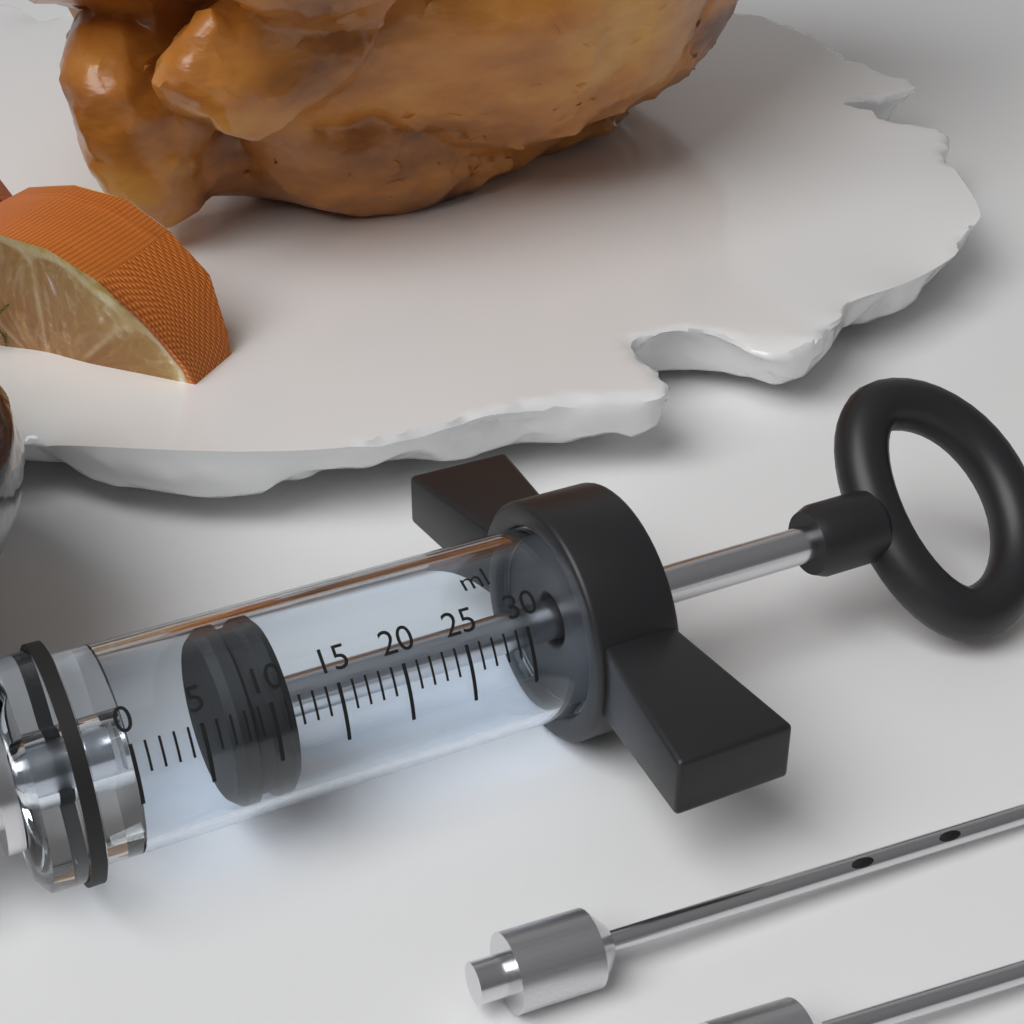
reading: 7 ml
